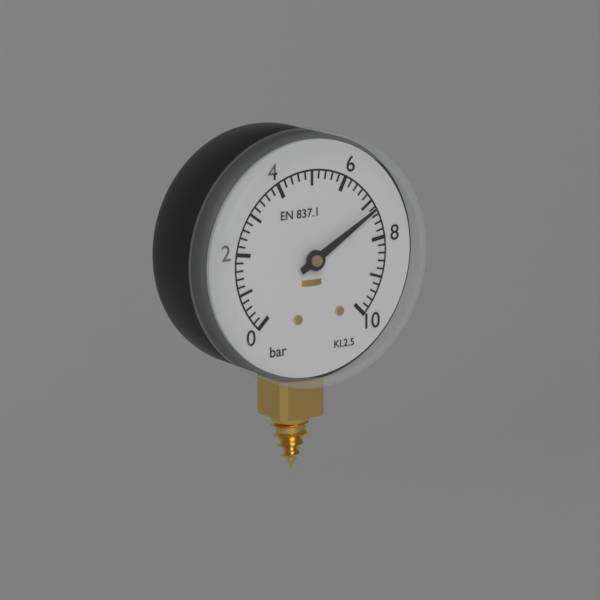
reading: 7.2 bar
